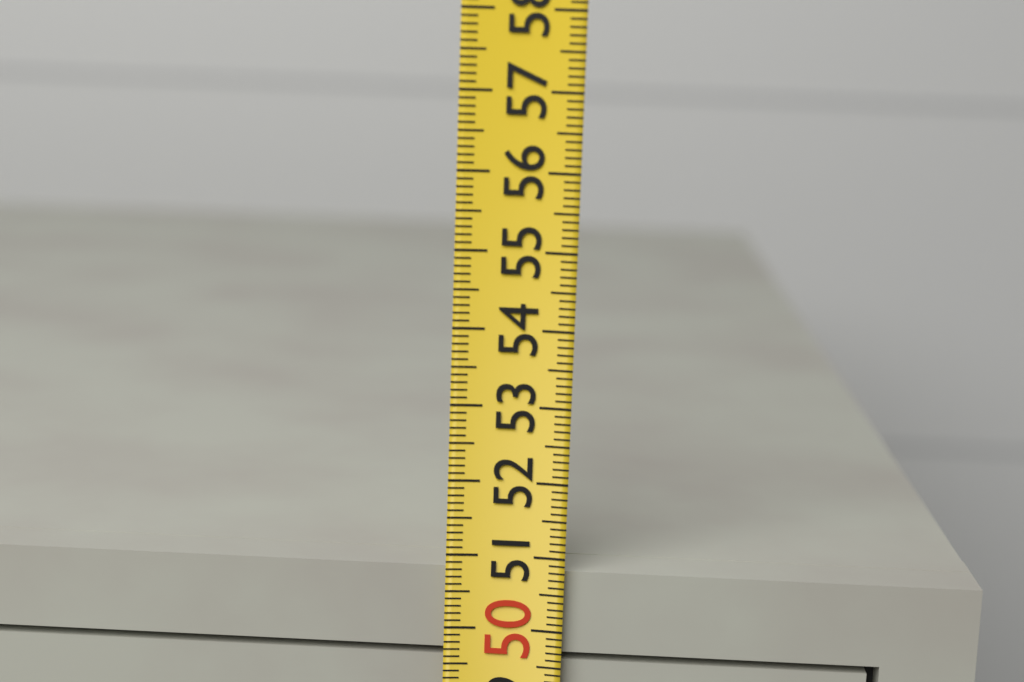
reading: 50.8 (no unit)
